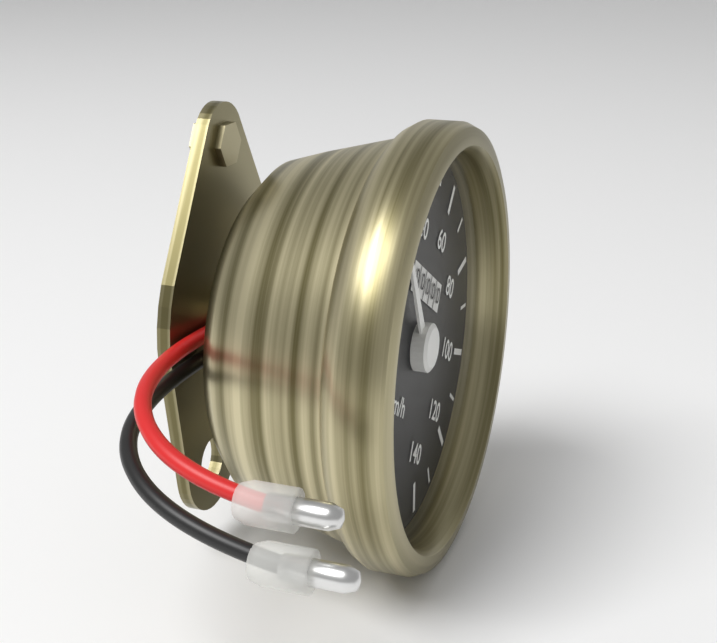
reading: 20 km/h
